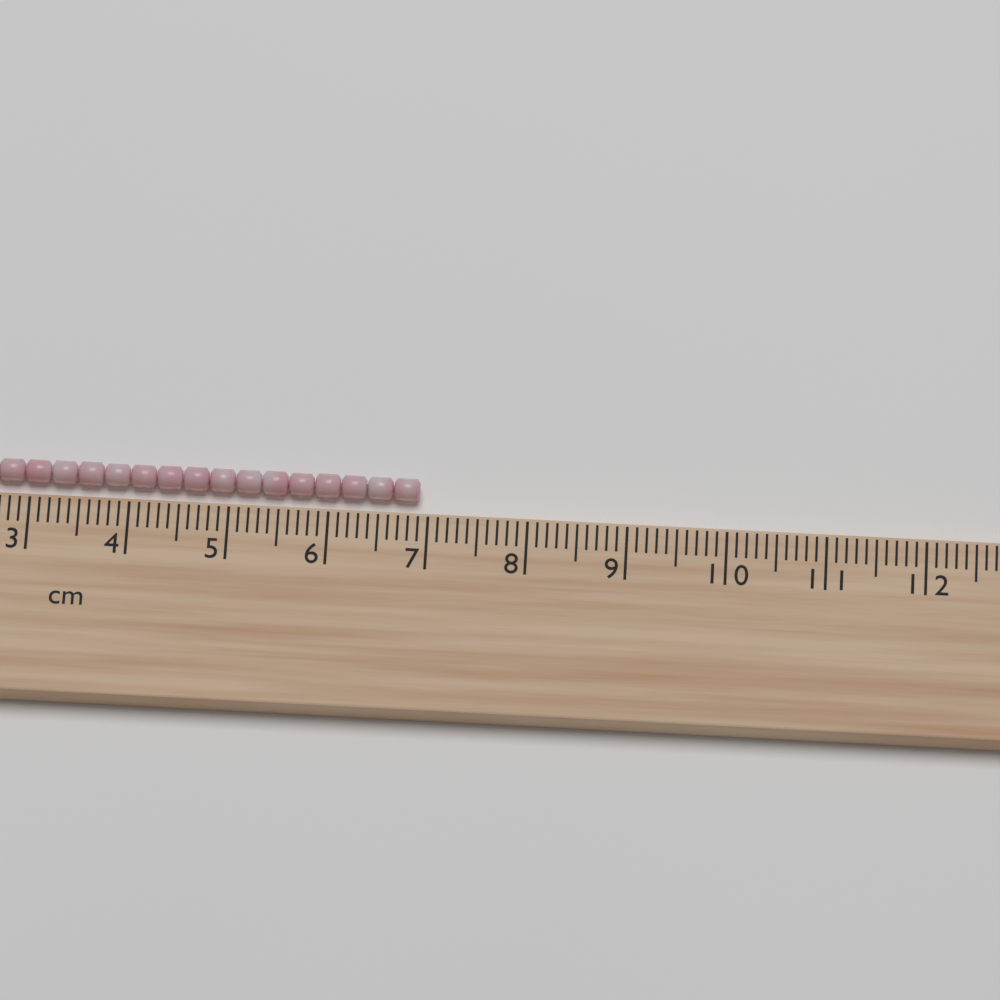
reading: 6.9 cm
